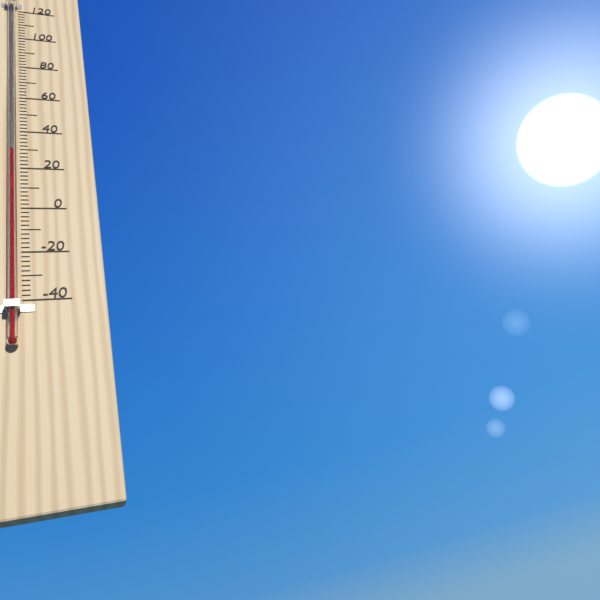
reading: 28 °F
